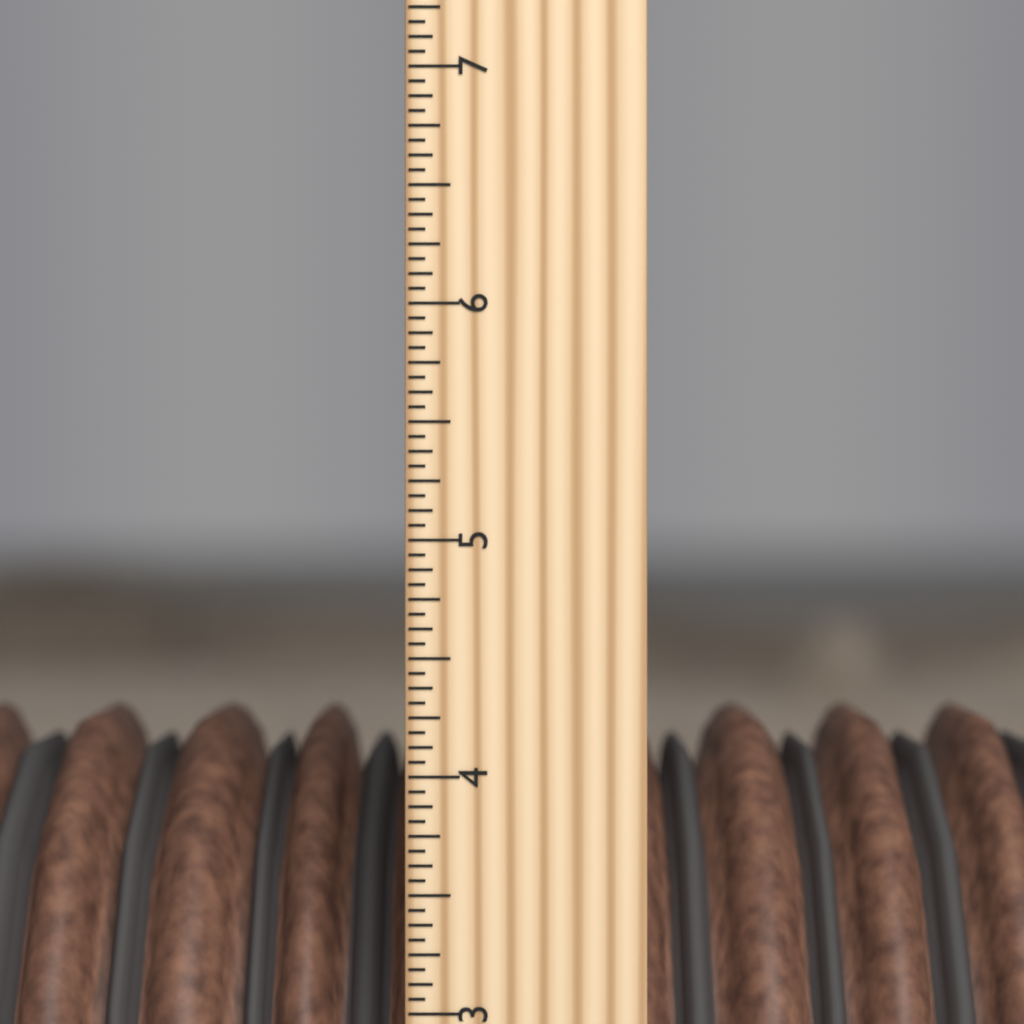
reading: 4.1875 inch
